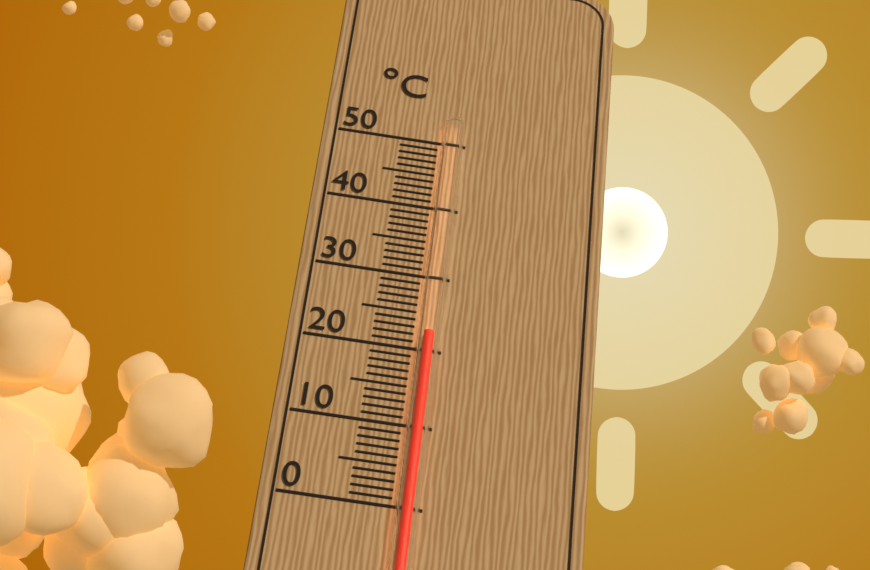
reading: 22 °C
